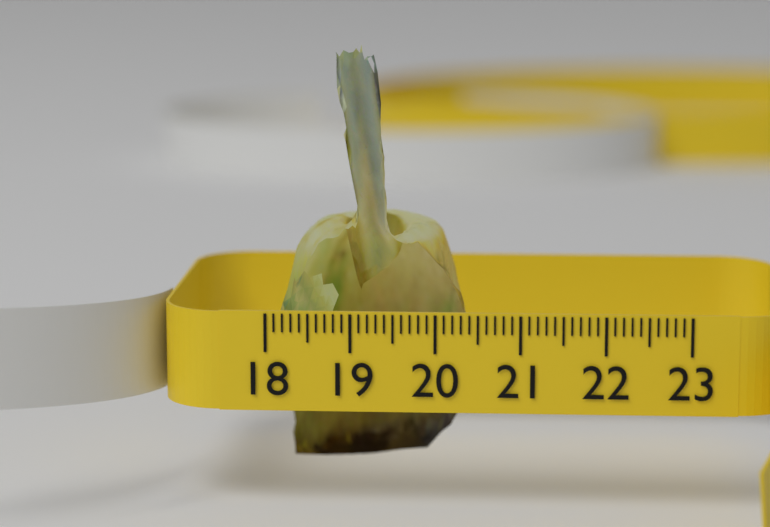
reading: 20.4 (no unit)
